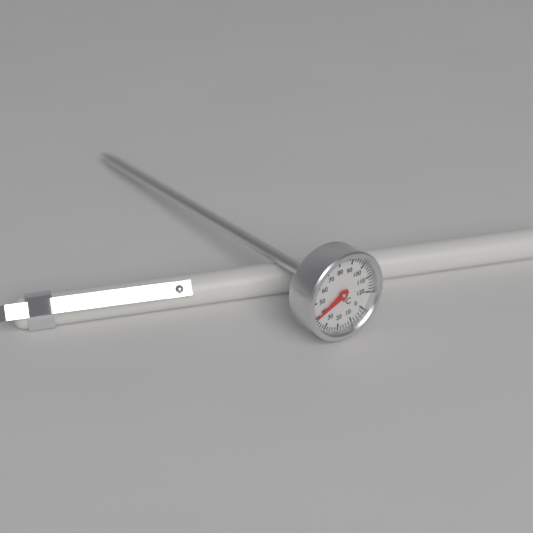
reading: 40 °C
